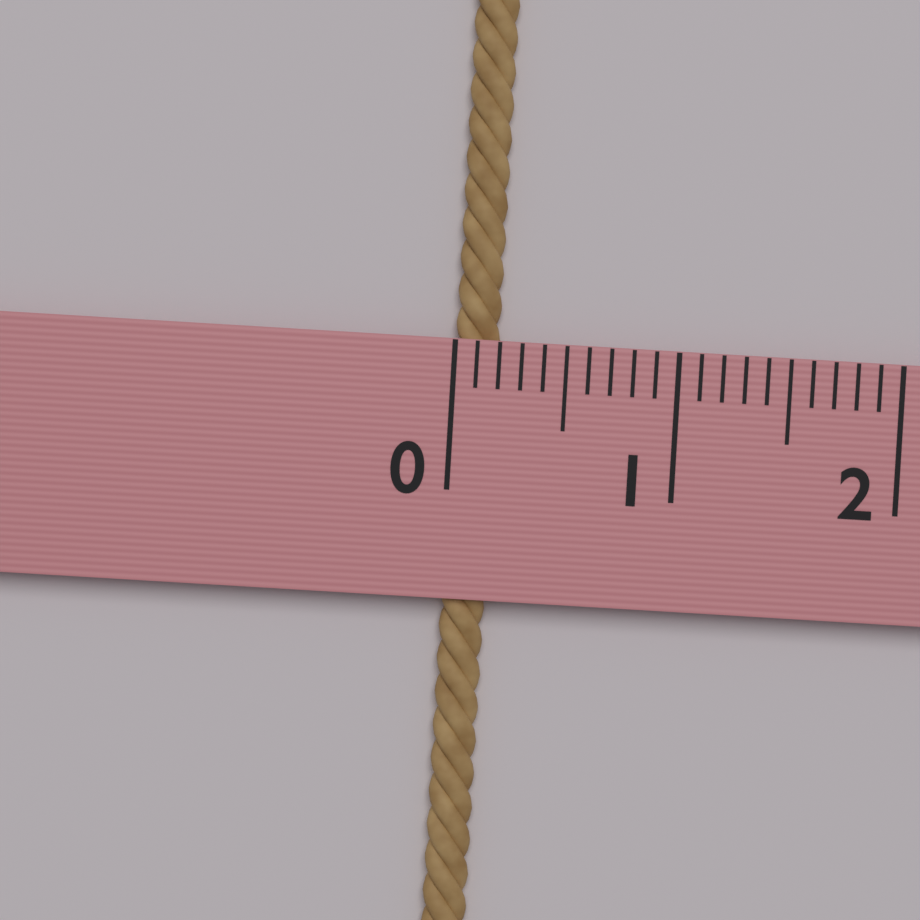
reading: 0.2 (no unit)
